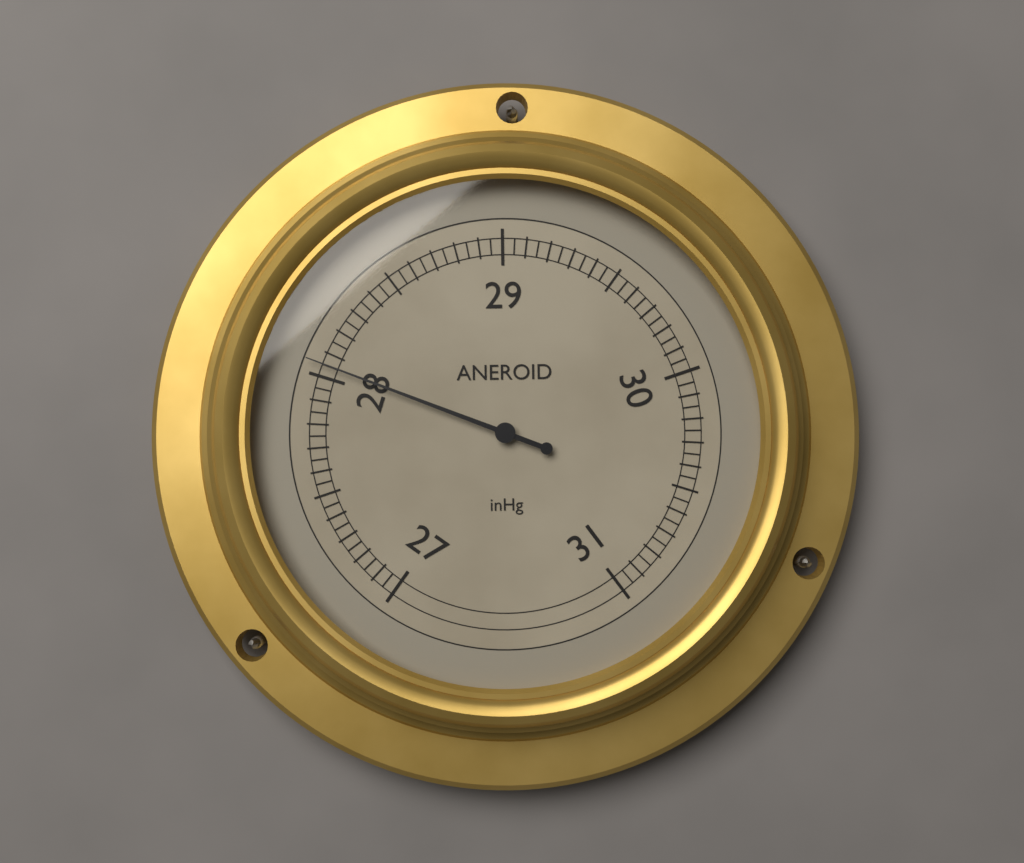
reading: 28.05 inHg
